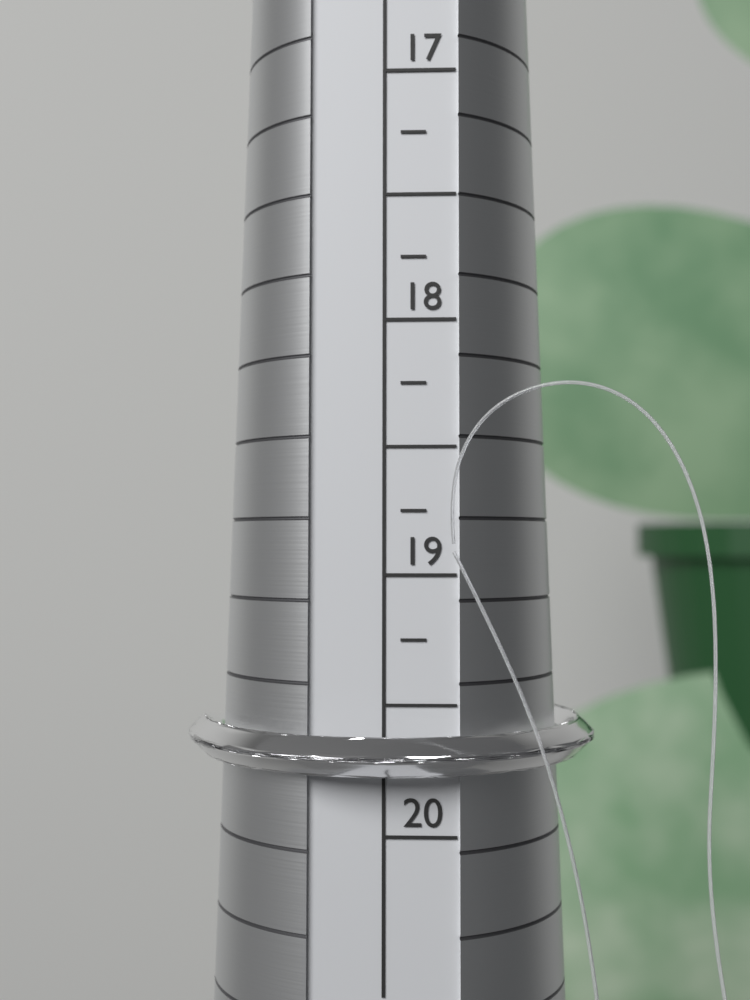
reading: 19.75 (no unit)
